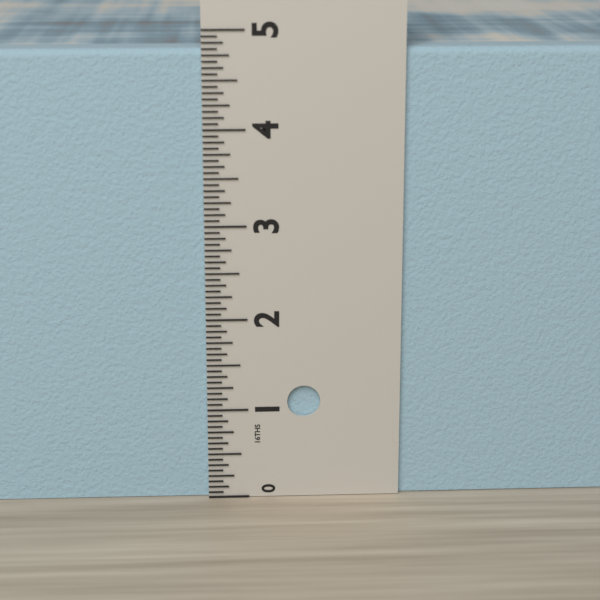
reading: 4.8125 in
